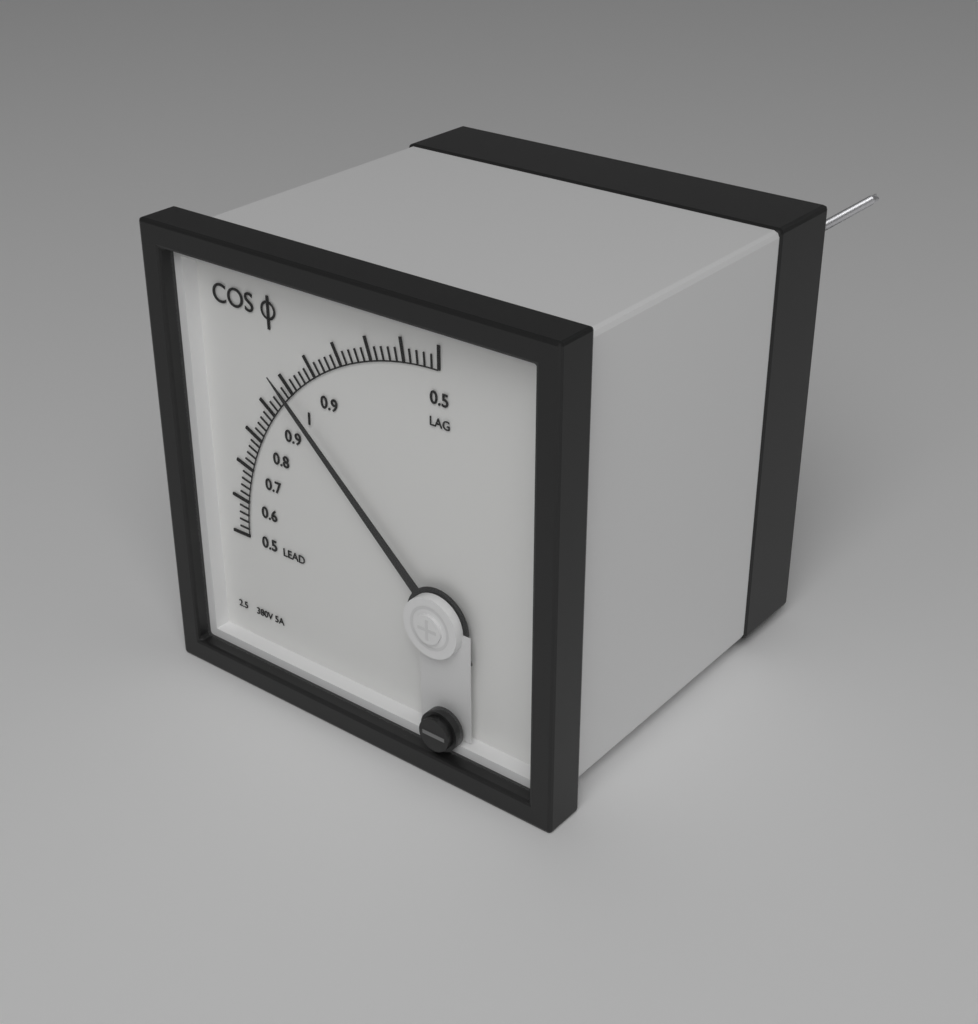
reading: 0.98 cosφ
